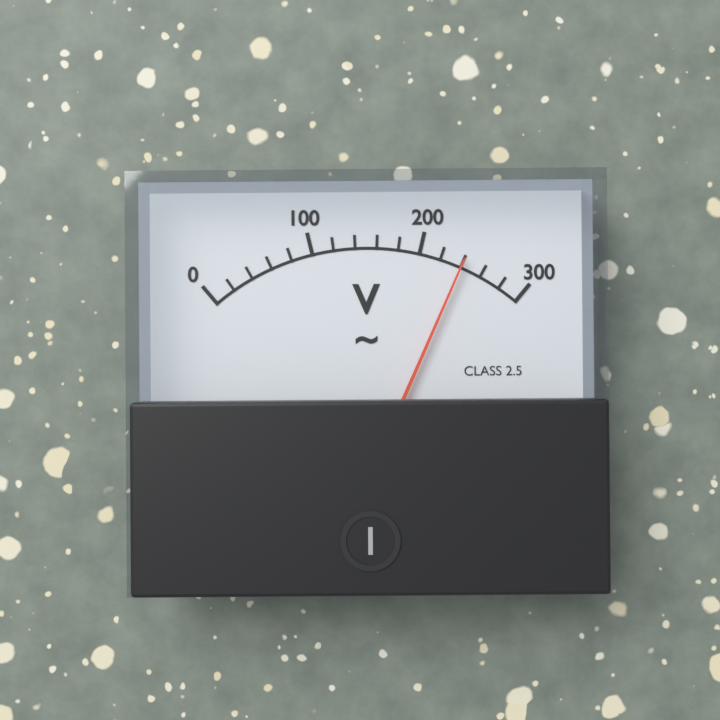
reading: 240 V
